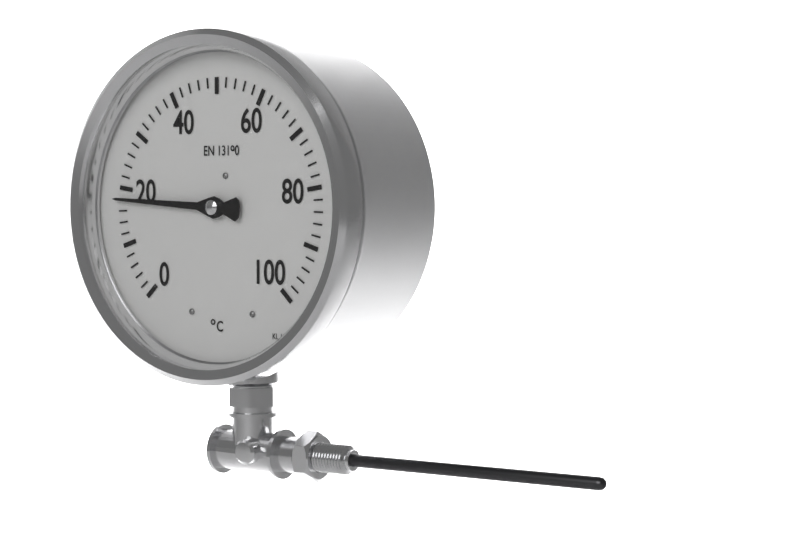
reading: 18 °C
